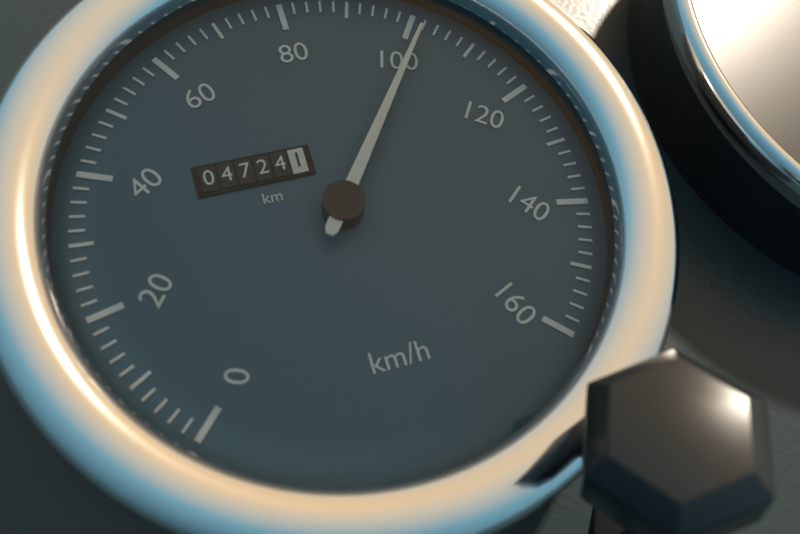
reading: 102 km/h
